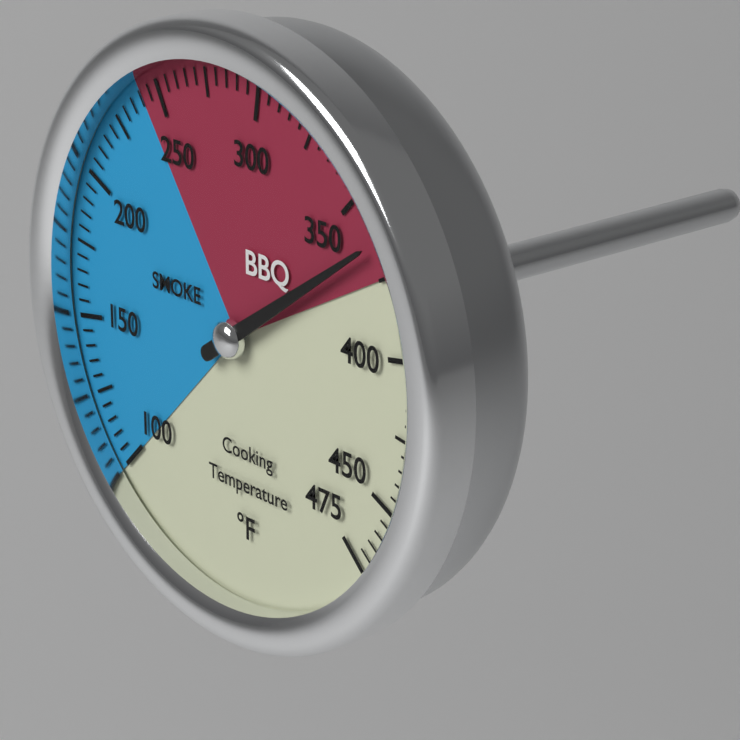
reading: 365 °F
